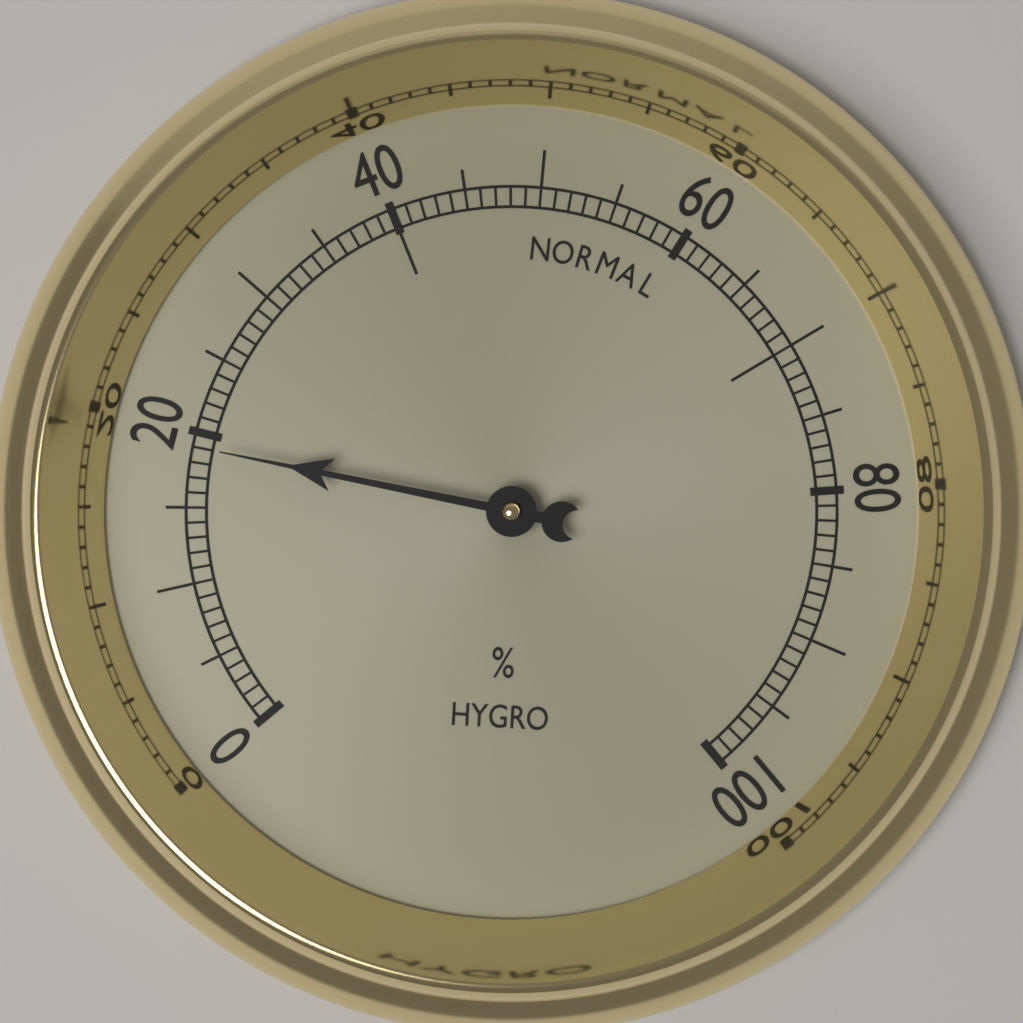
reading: 19 %
